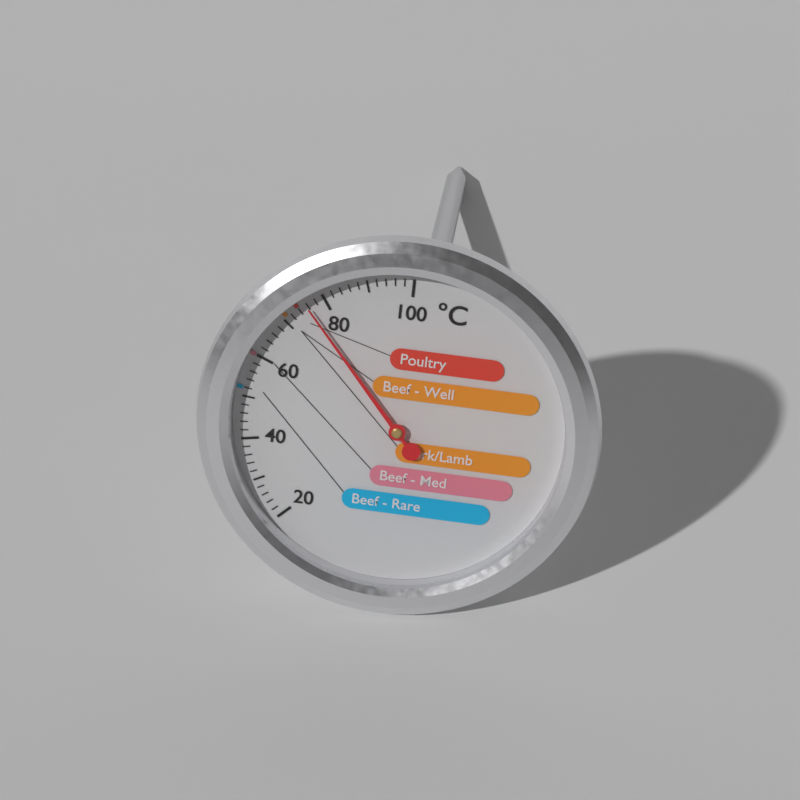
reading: 76 °C
